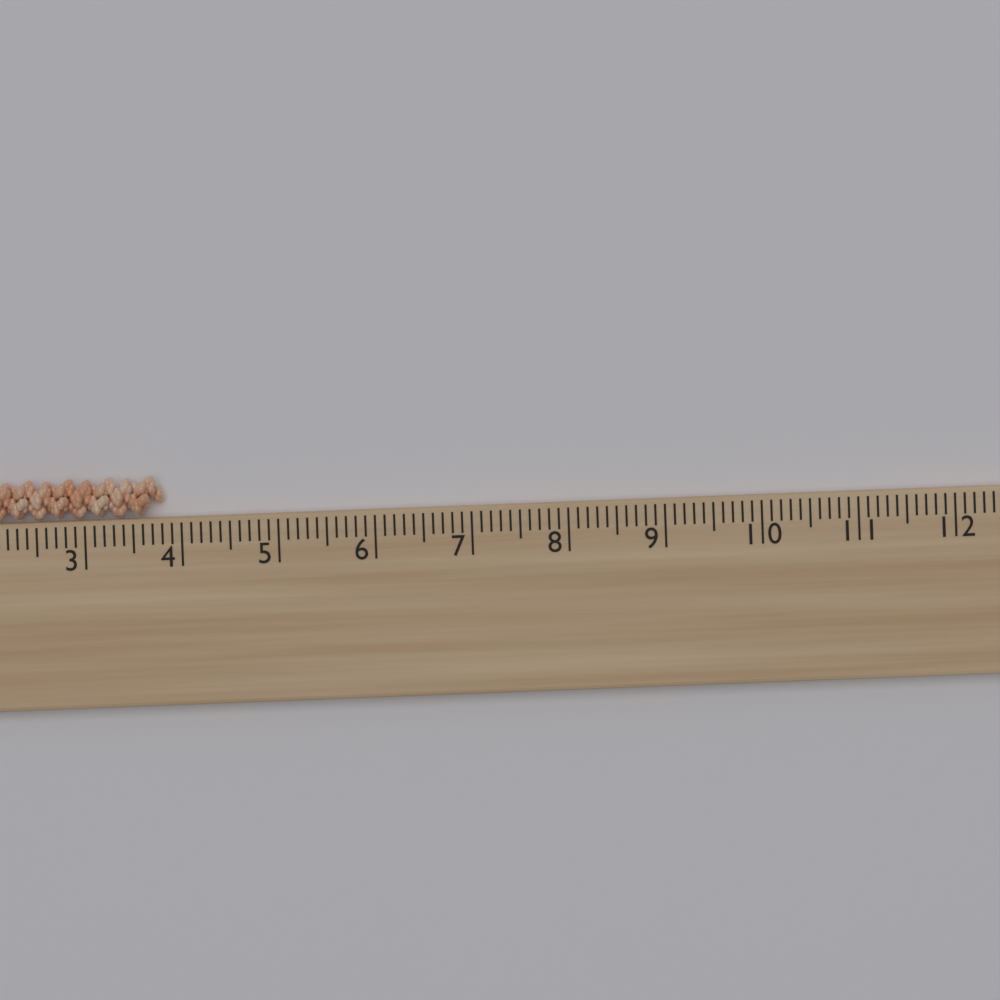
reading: 3.8 cm
